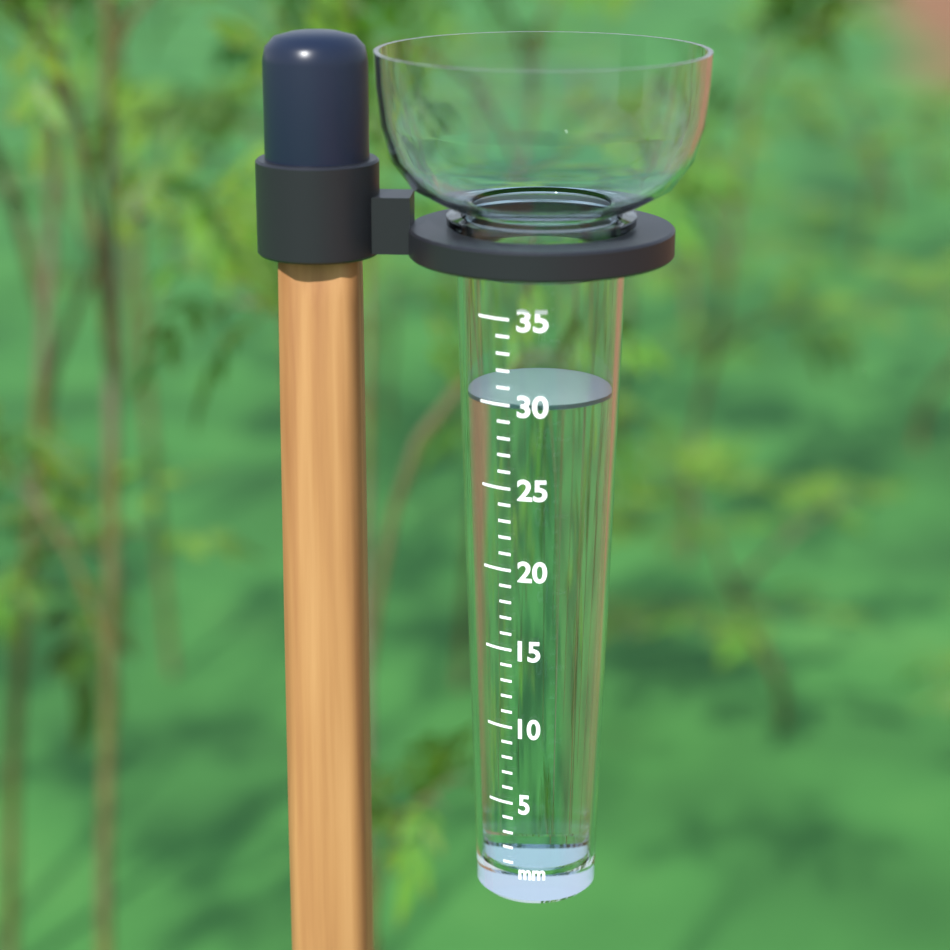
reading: 30 mm
